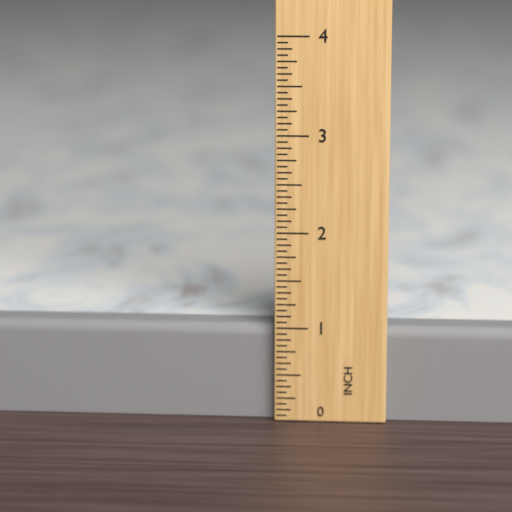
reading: 1.0000 in
